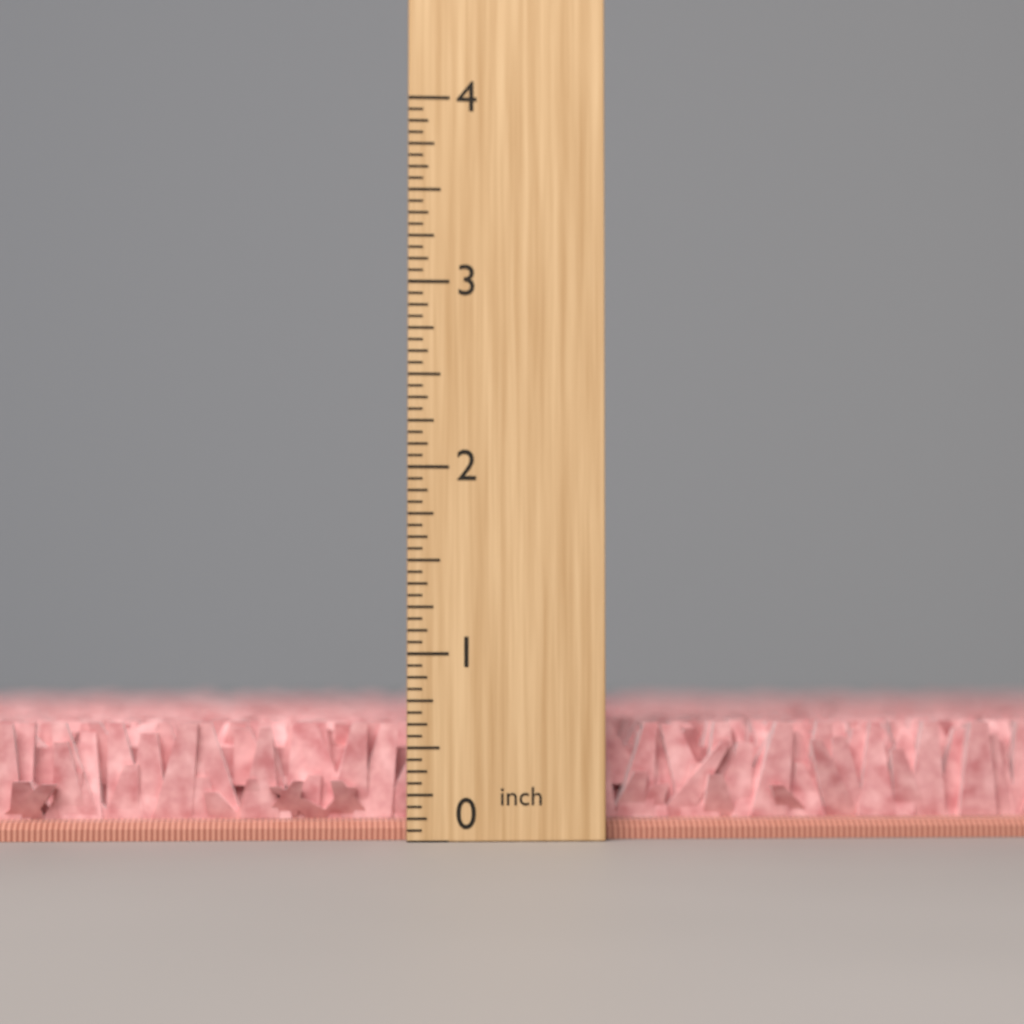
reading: 0.6250 inch
